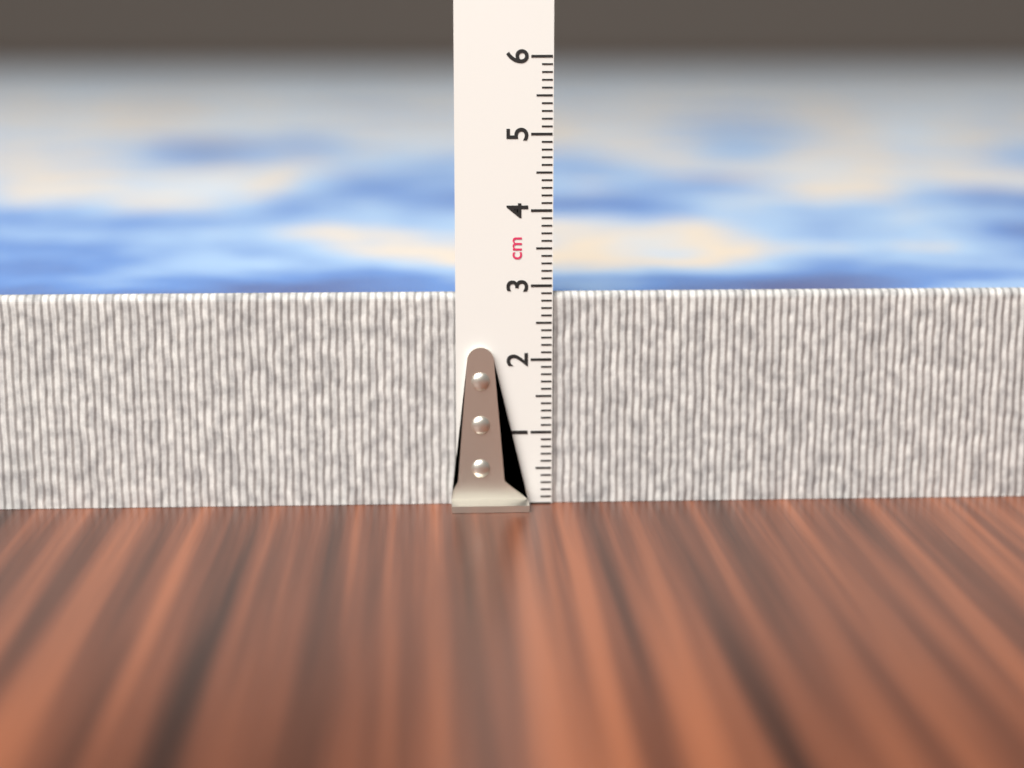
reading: 2.9 cm
